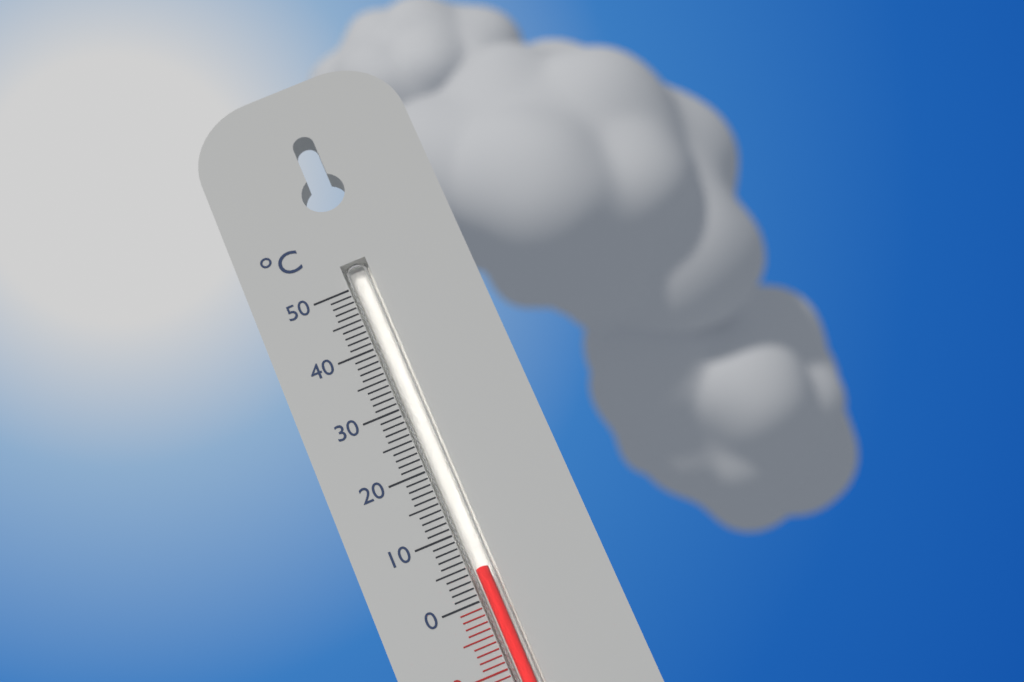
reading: 4 °C
